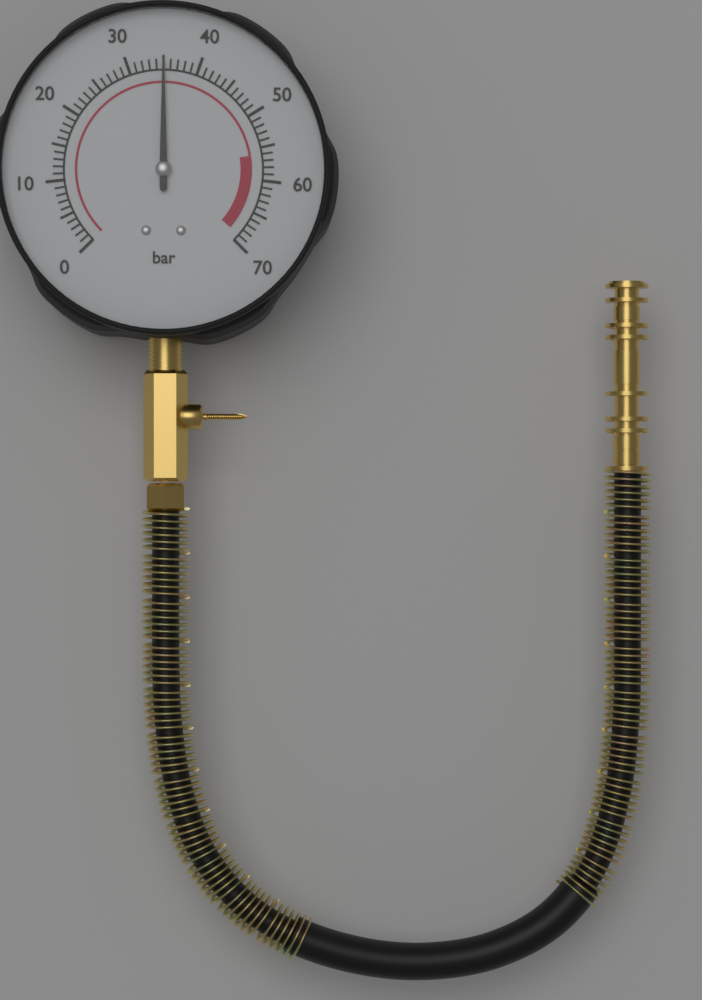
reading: 35 bar
